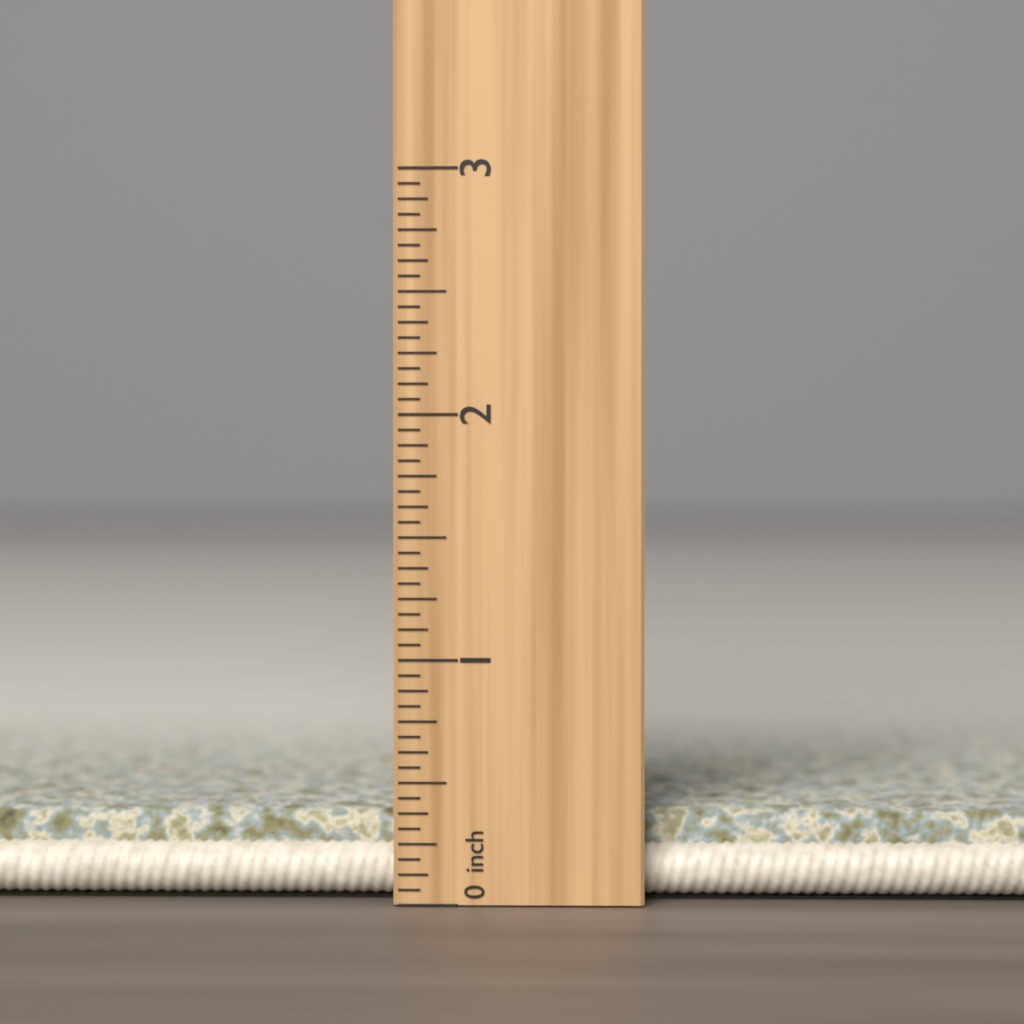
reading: 0.3750 inch
